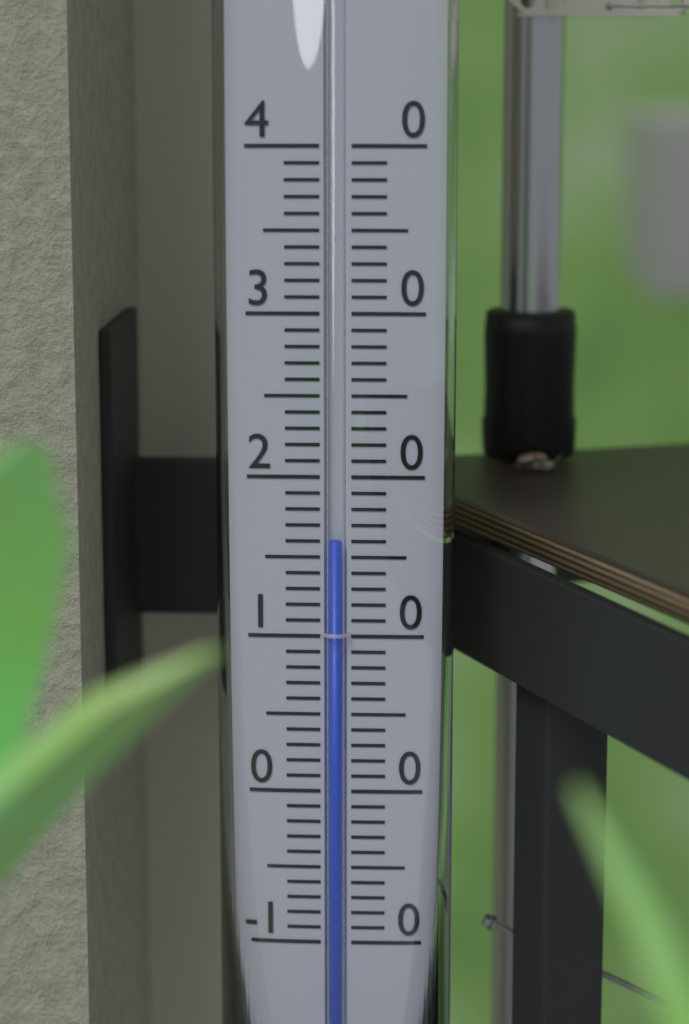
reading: 16 (no unit)
